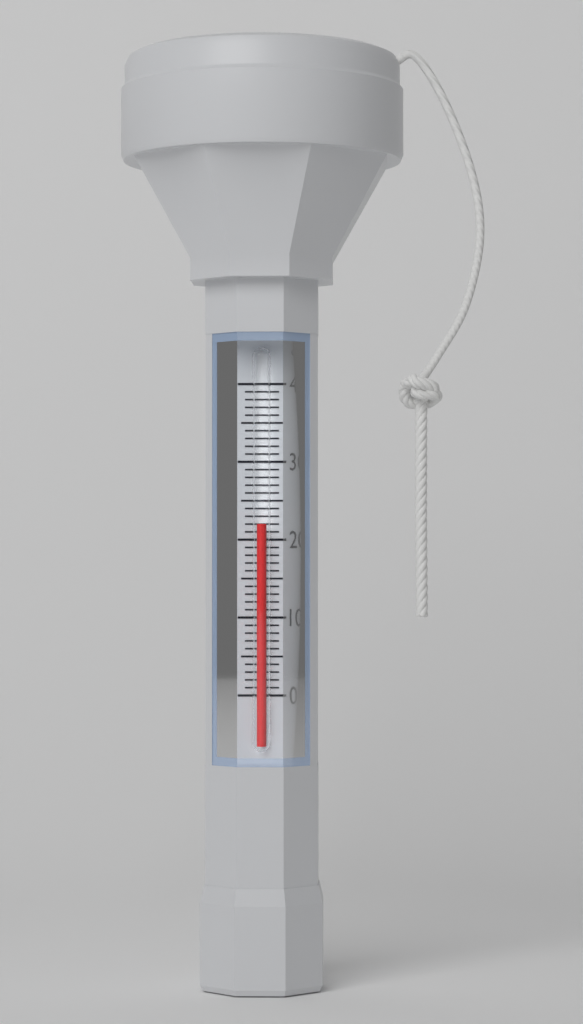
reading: 22 °C
